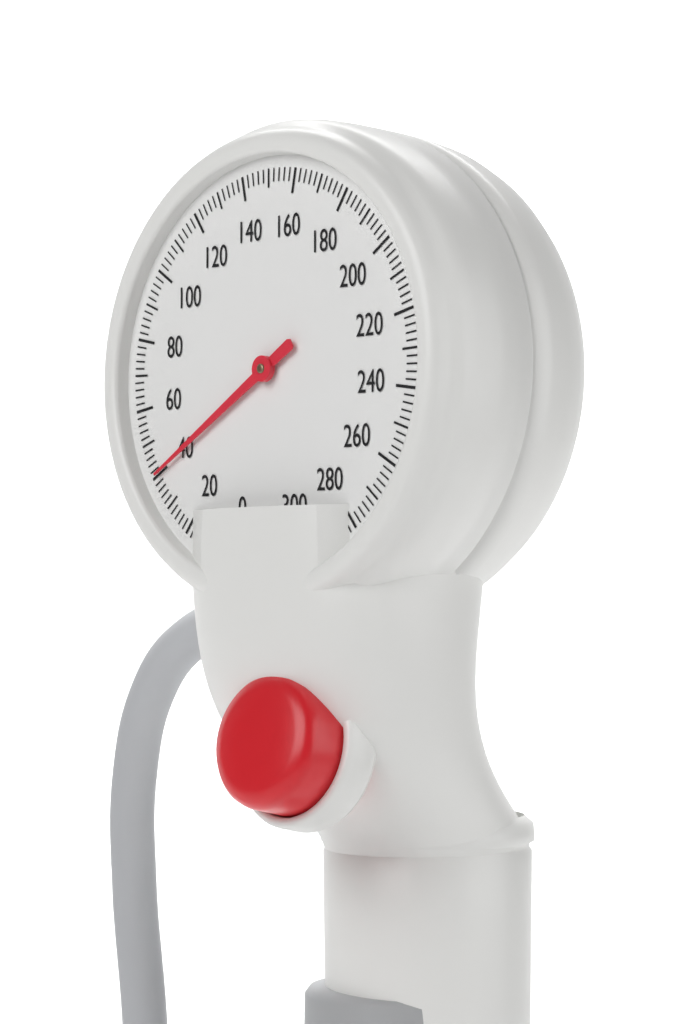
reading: 40 mmHg
